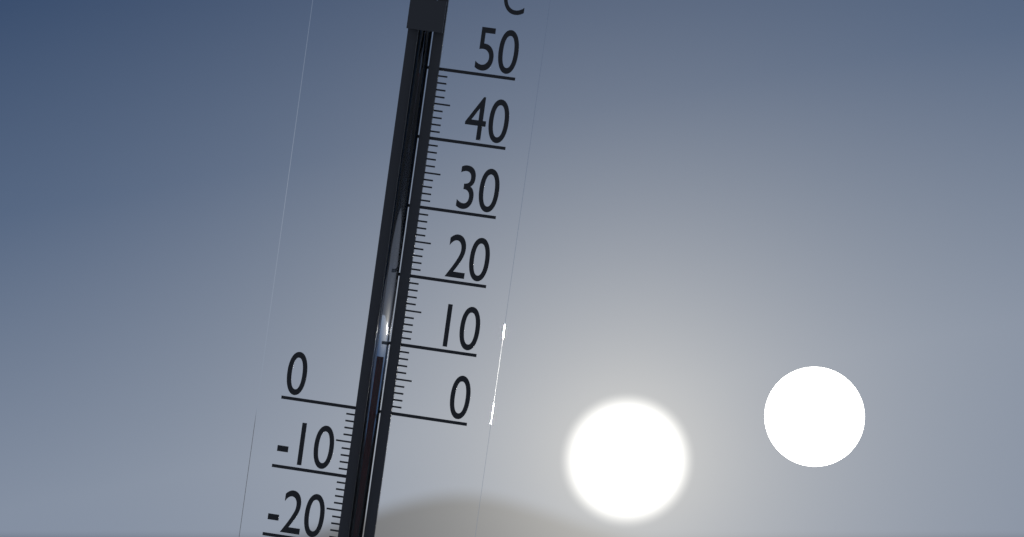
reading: 8 °C
